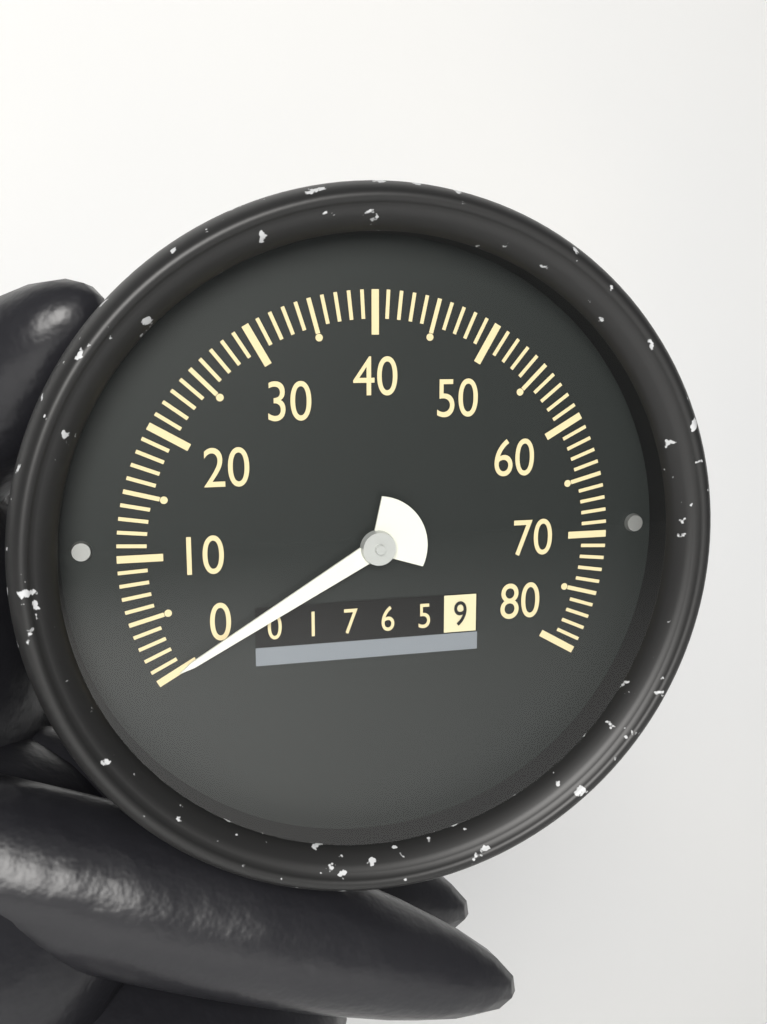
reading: 0 (no unit)
